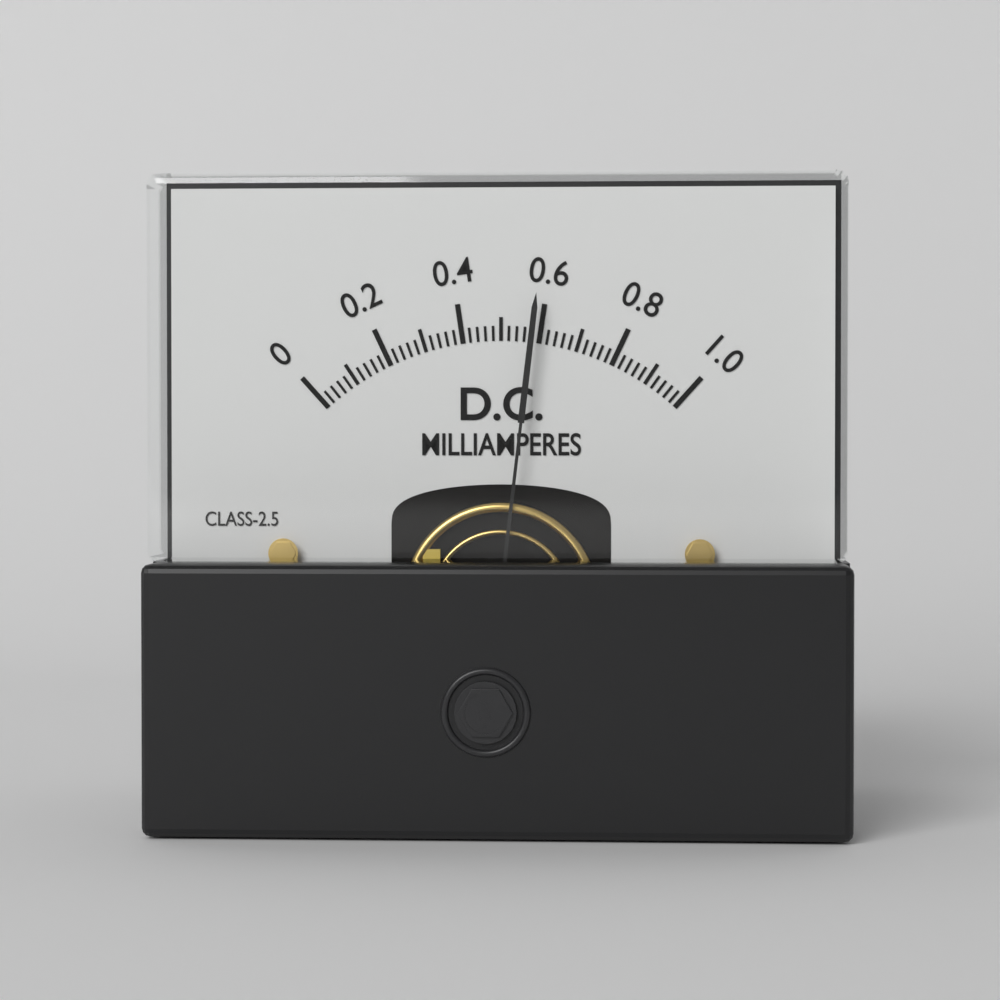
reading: 0.58 mA
